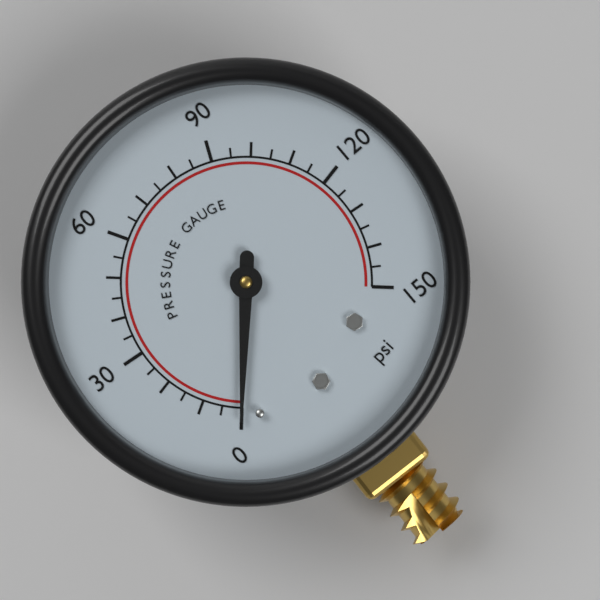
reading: 0 psi
